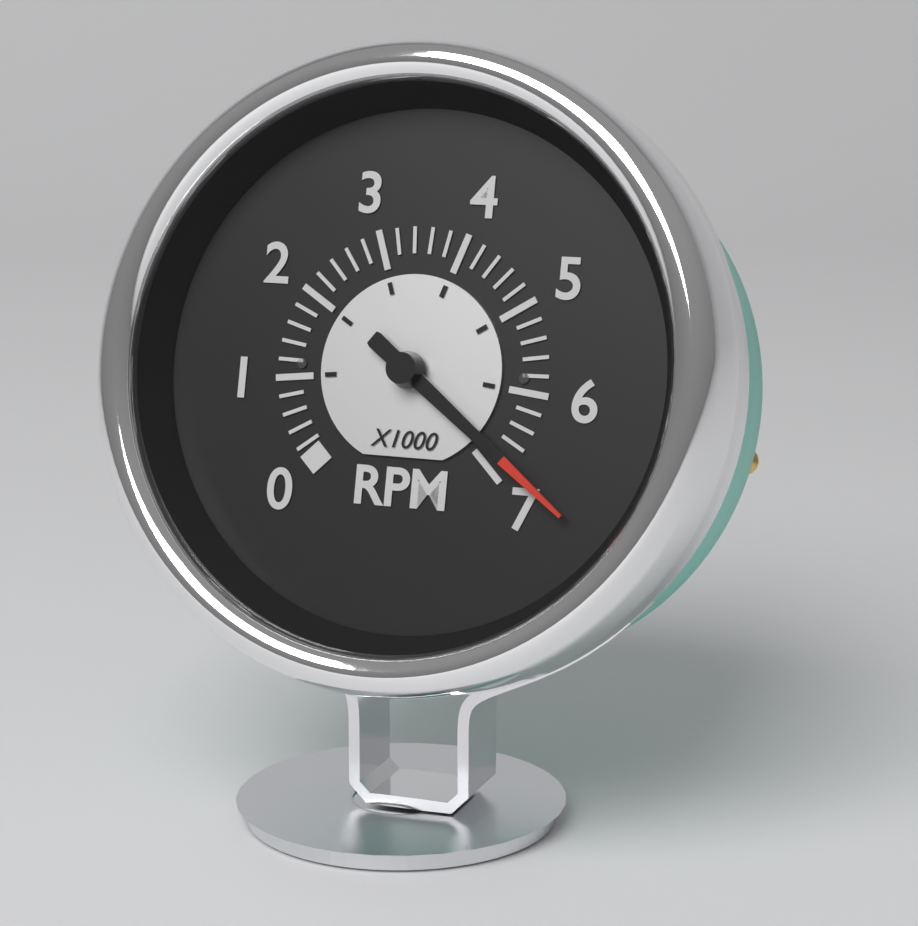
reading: 6800 RPM
